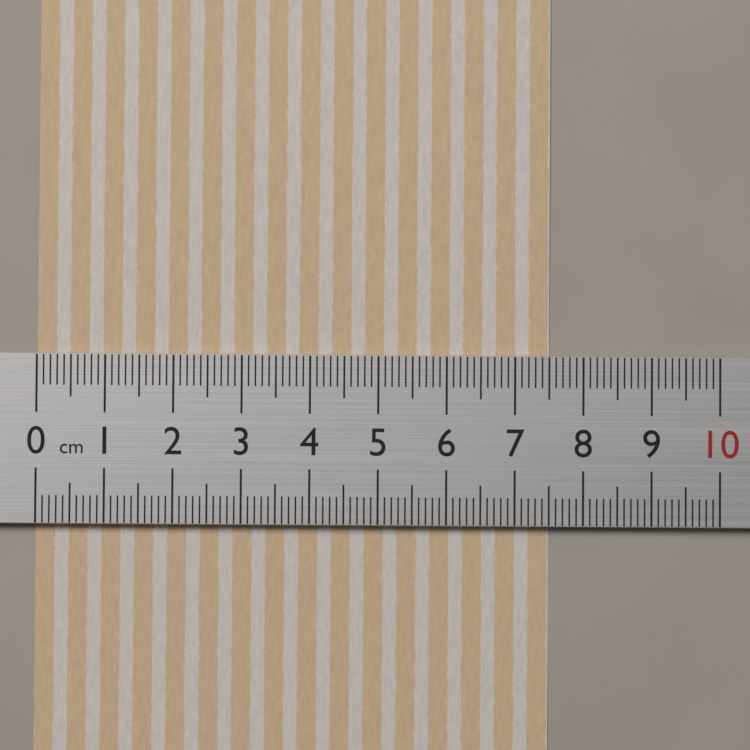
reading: 7.5 cm
